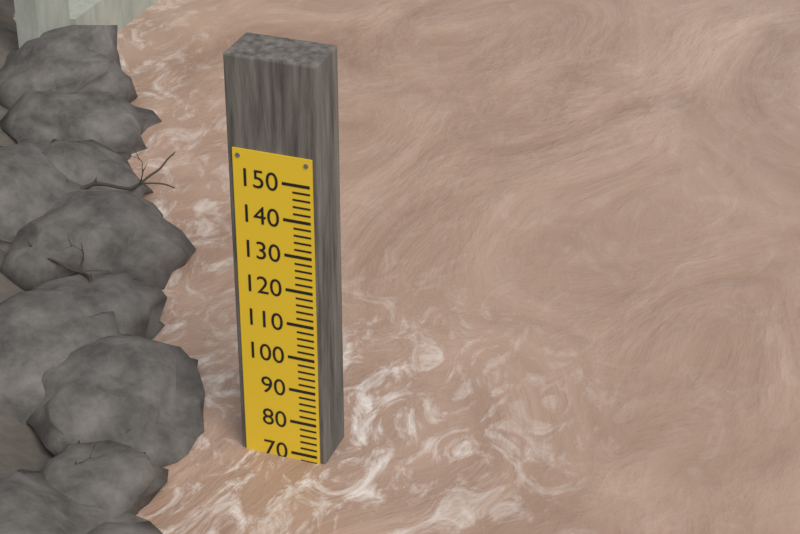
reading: 68 (no unit)
